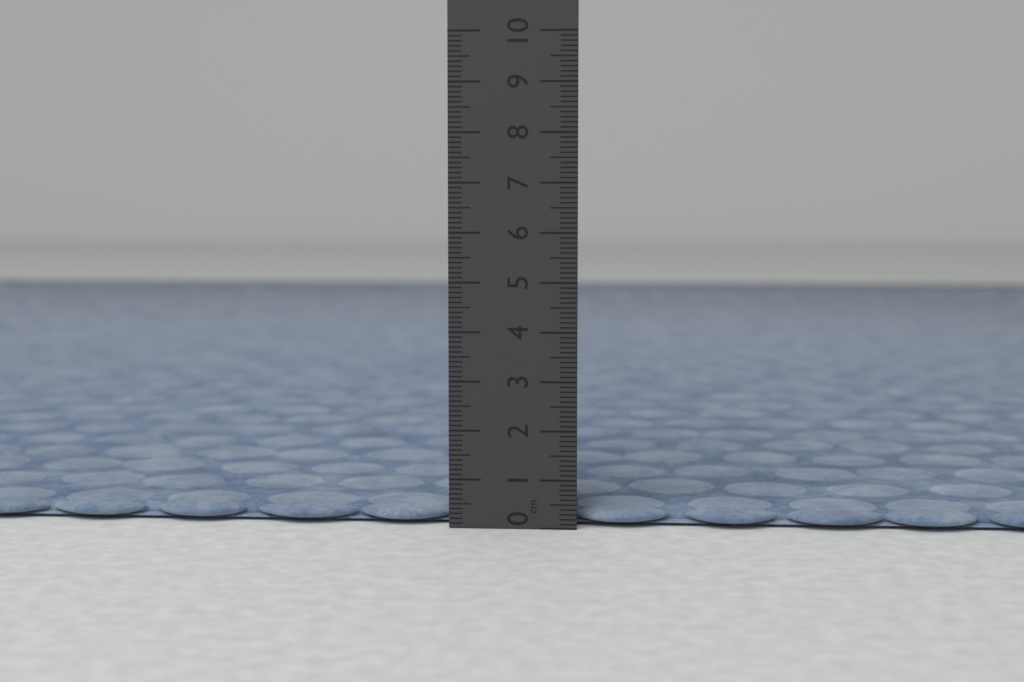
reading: 0.4 cm
